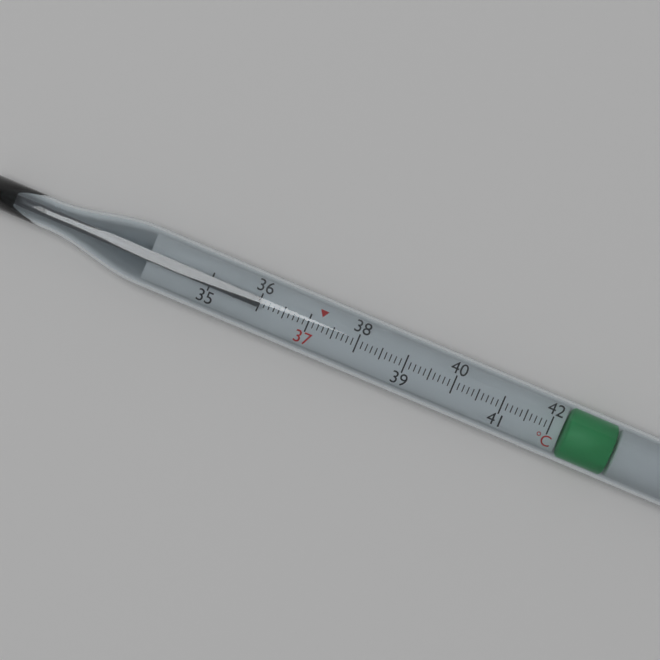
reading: 36.0 °C
